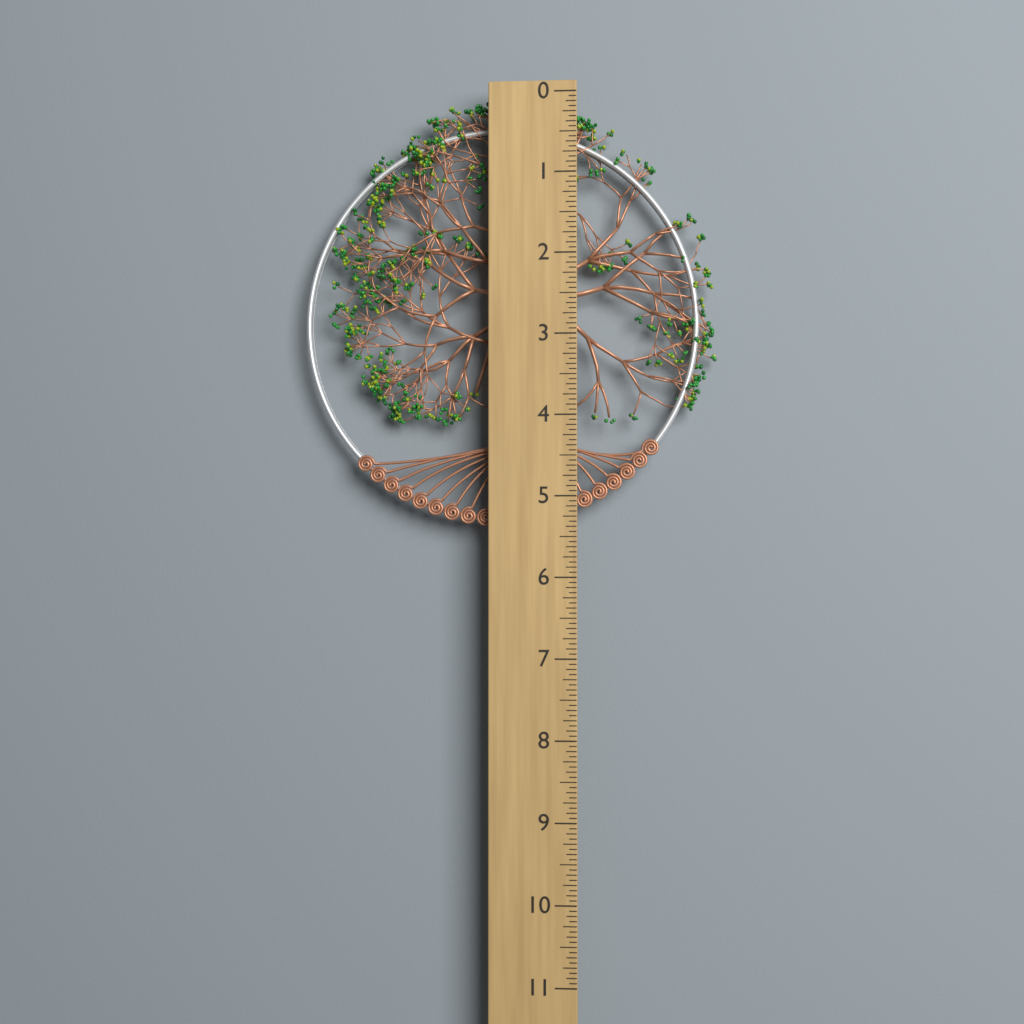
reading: 5.3750 (no unit)
